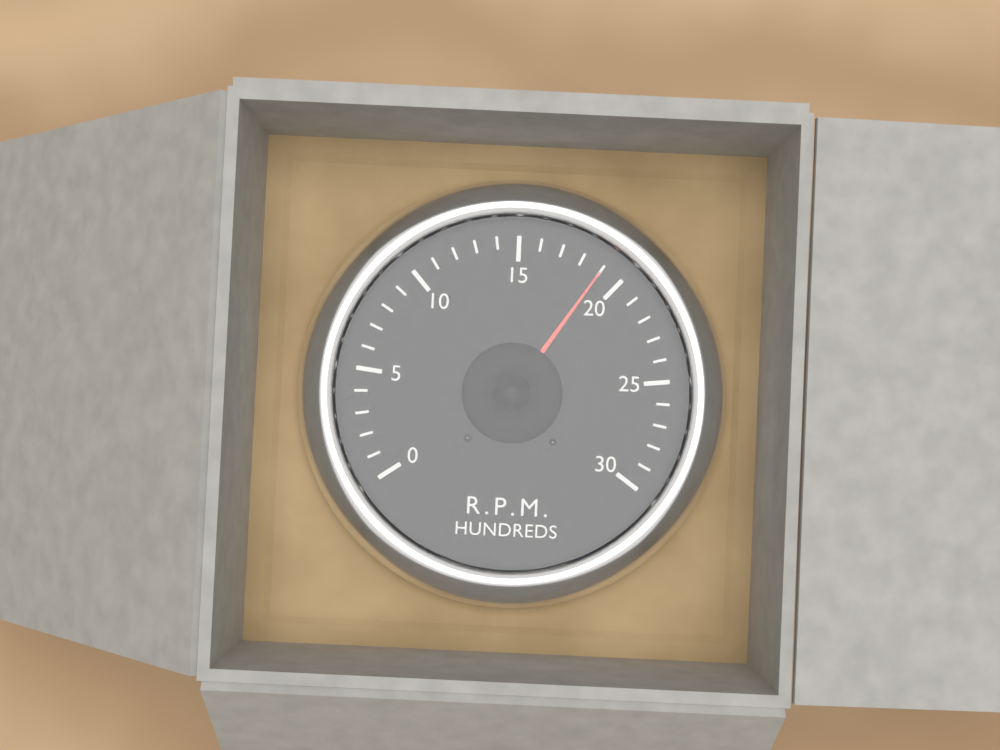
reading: 19 RPM x100
